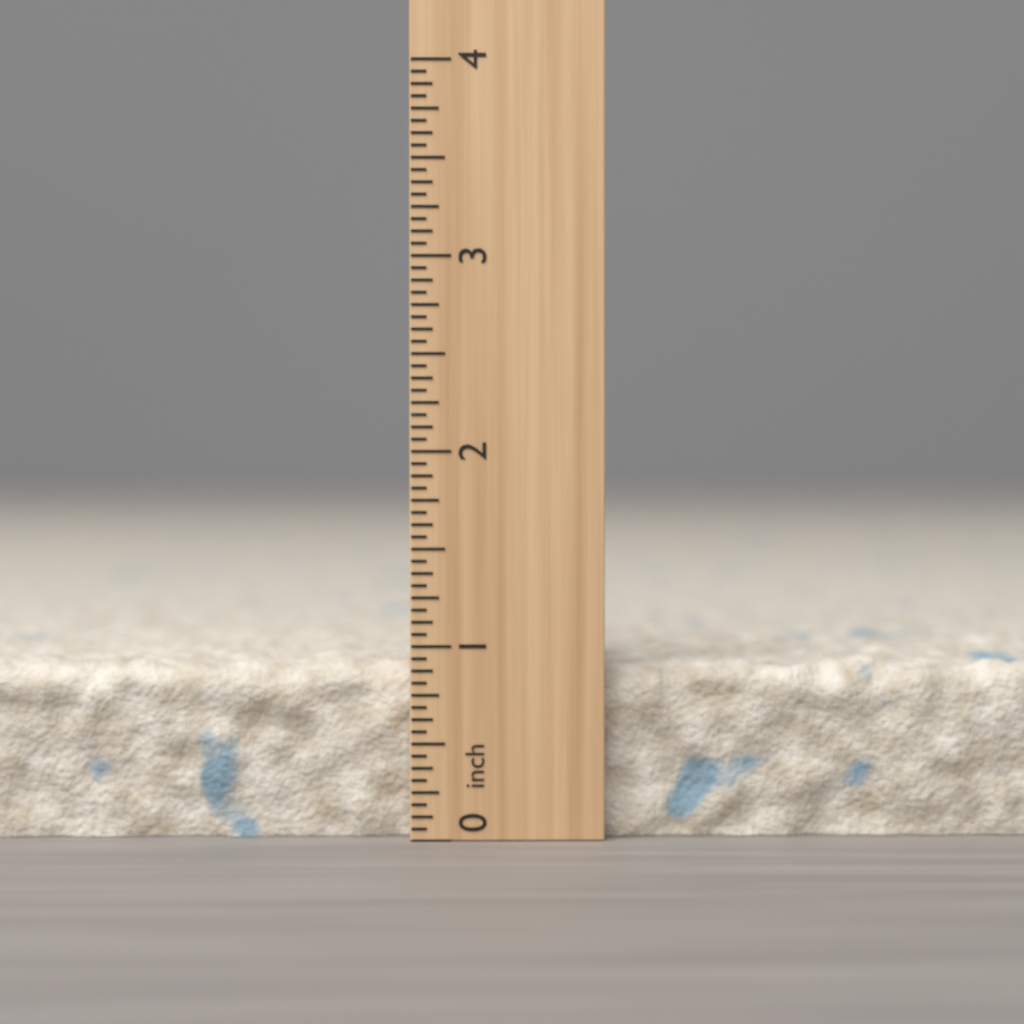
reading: 0.9375 inch
